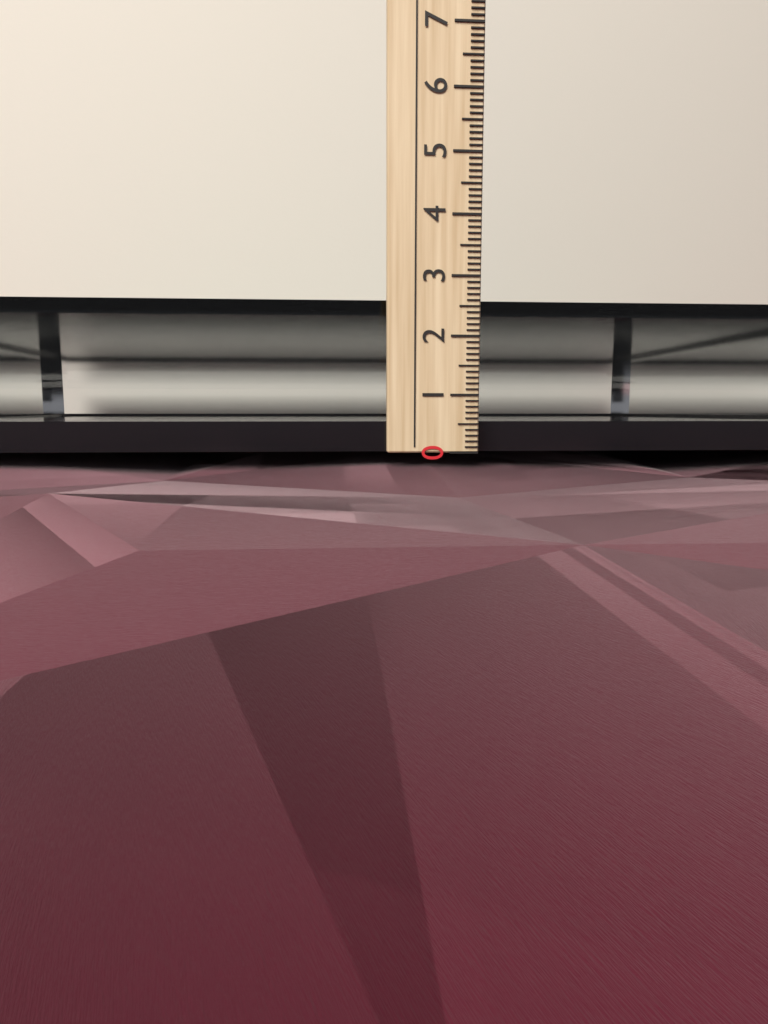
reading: 2.7 cm
